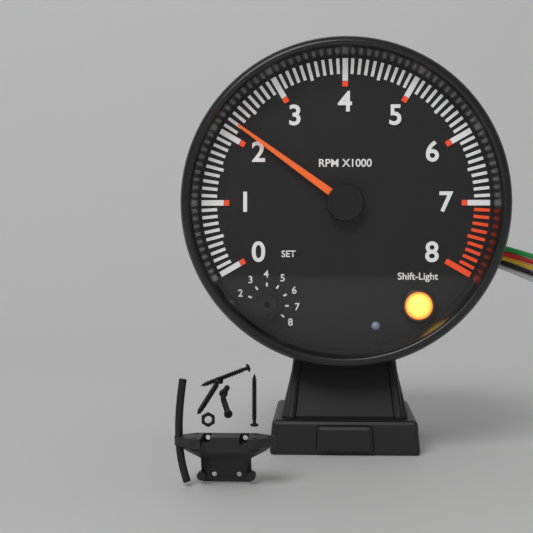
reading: 2200 RPM
